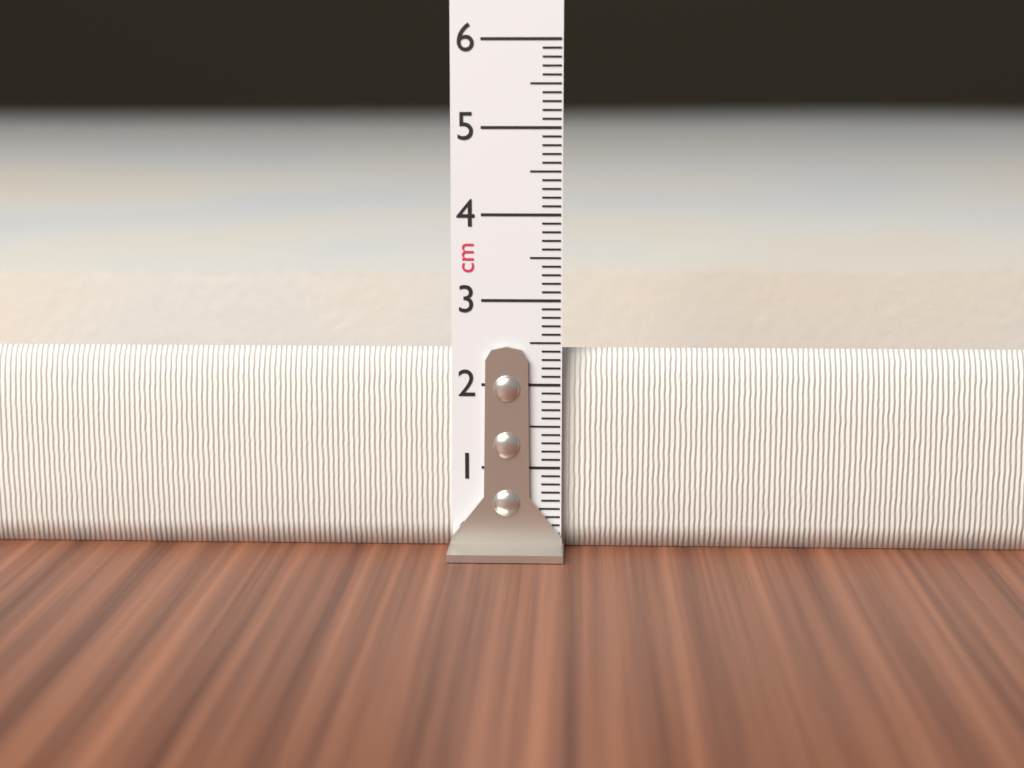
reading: 2.4 cm
